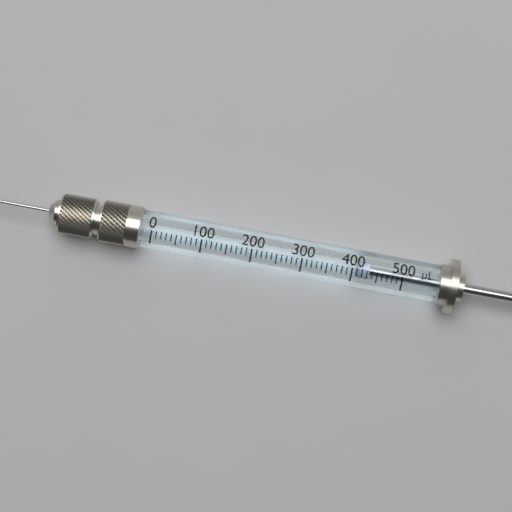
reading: 410 µL
